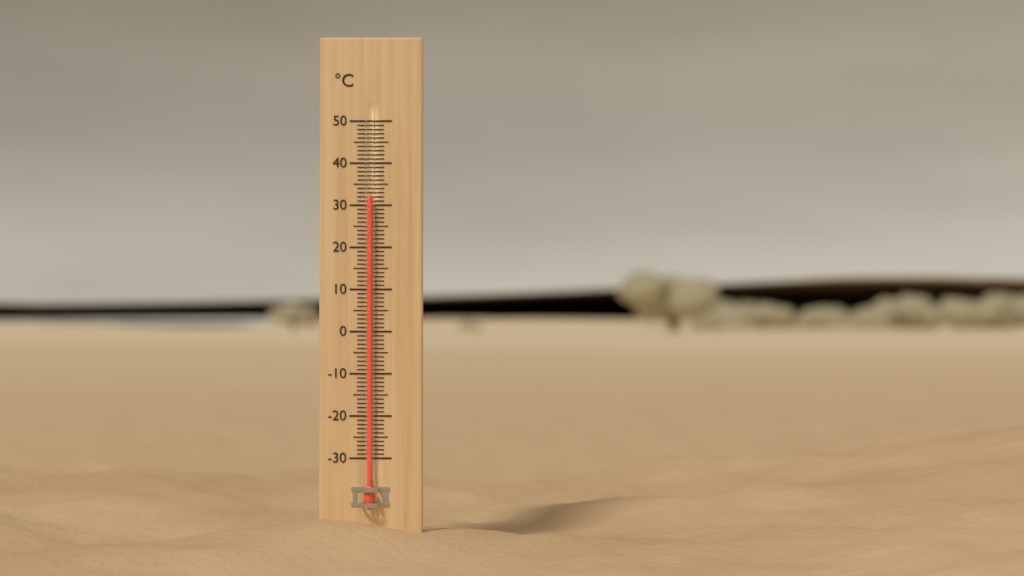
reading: 32 °C
